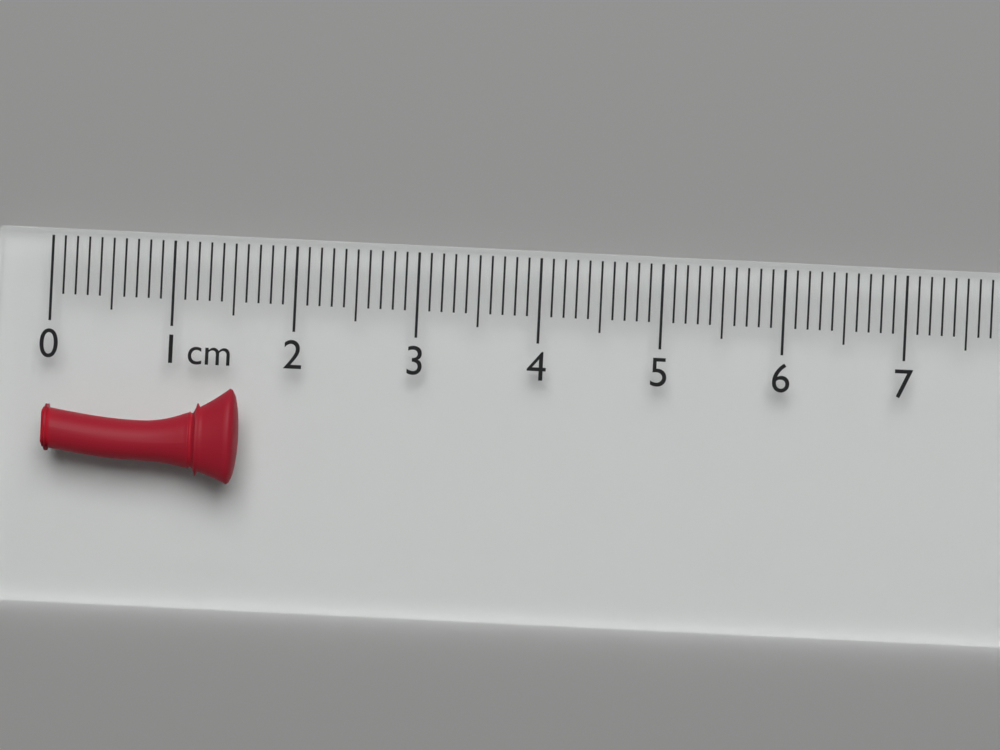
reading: 1.6 cm
